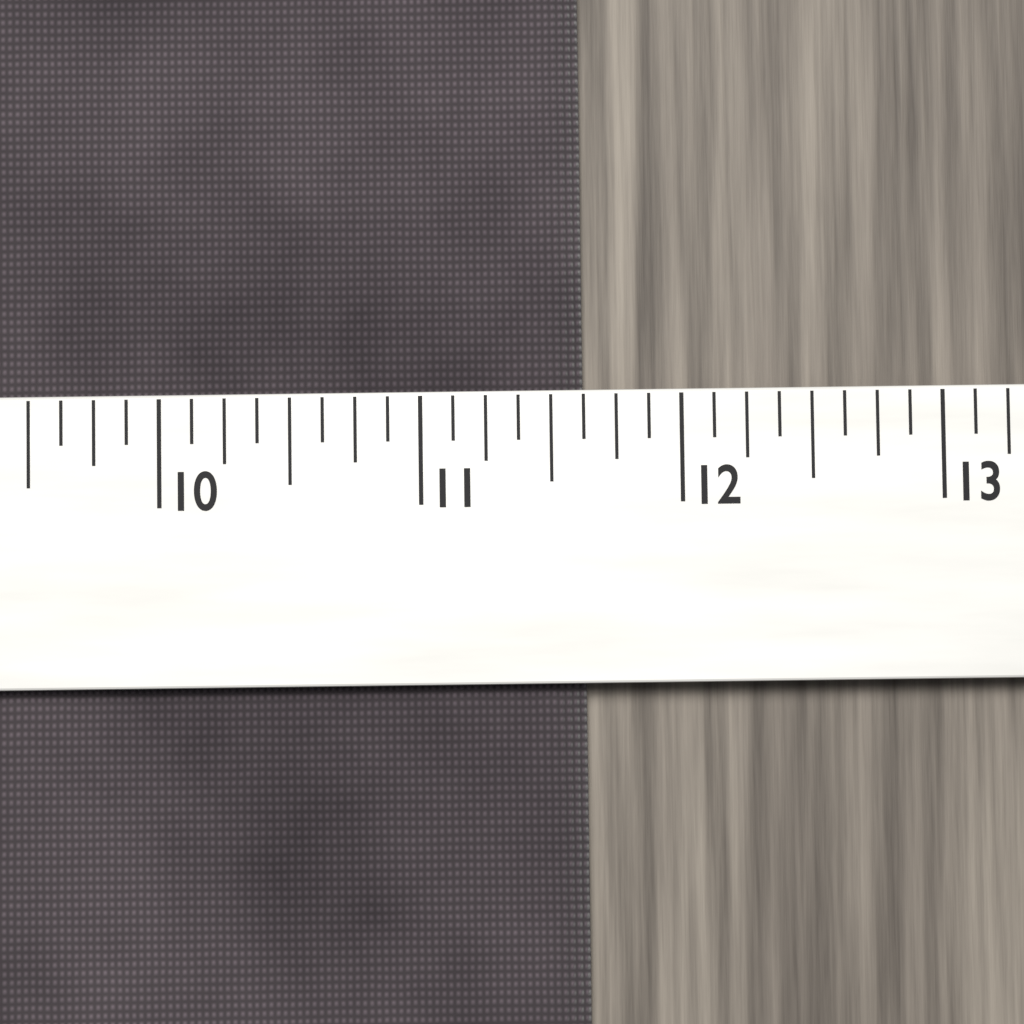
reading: 11.625 (no unit)
